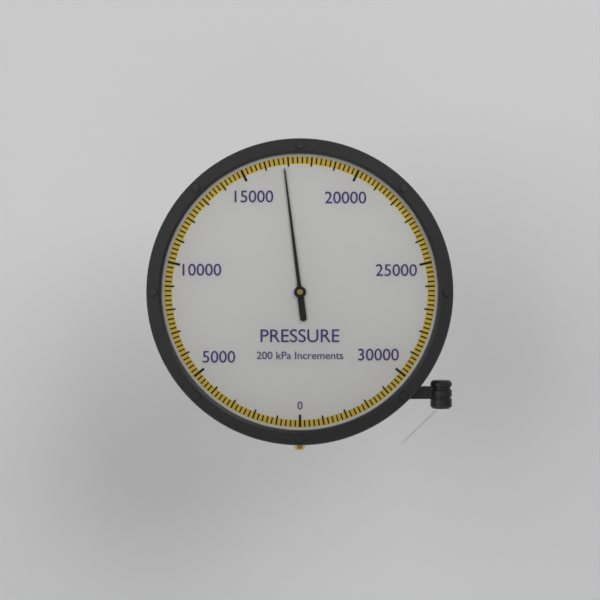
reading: 16800 kPa
